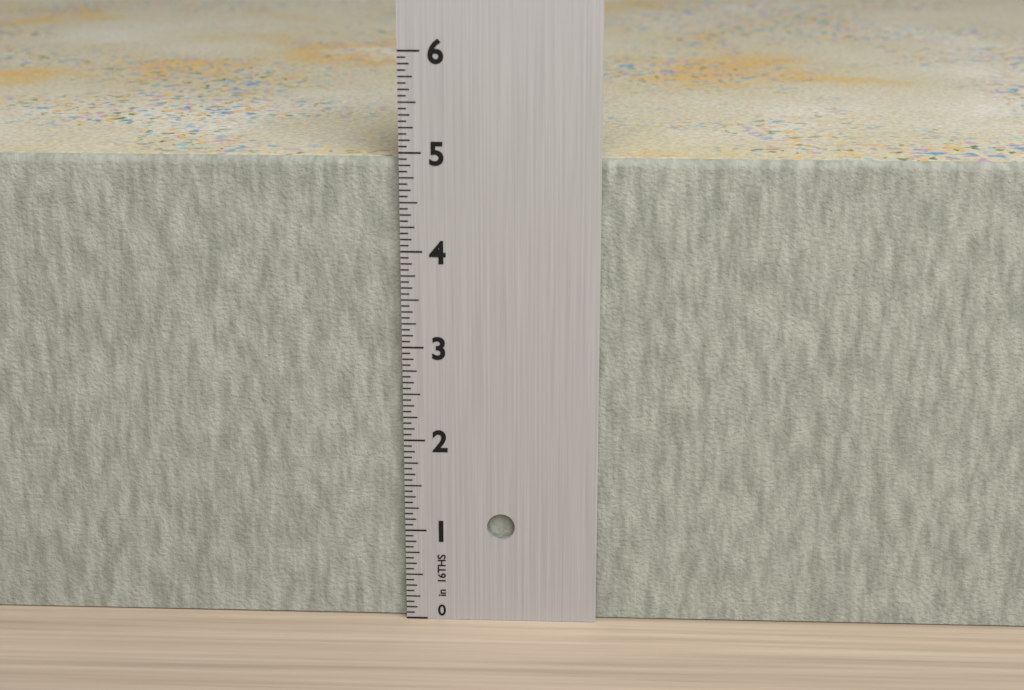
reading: 4.9375 in
